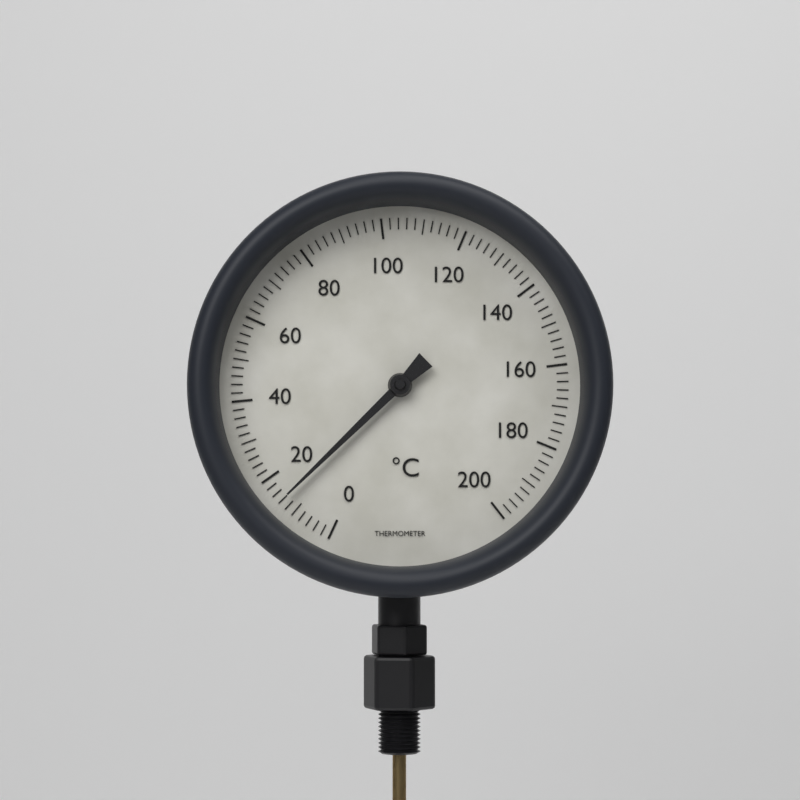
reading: 14 °C
